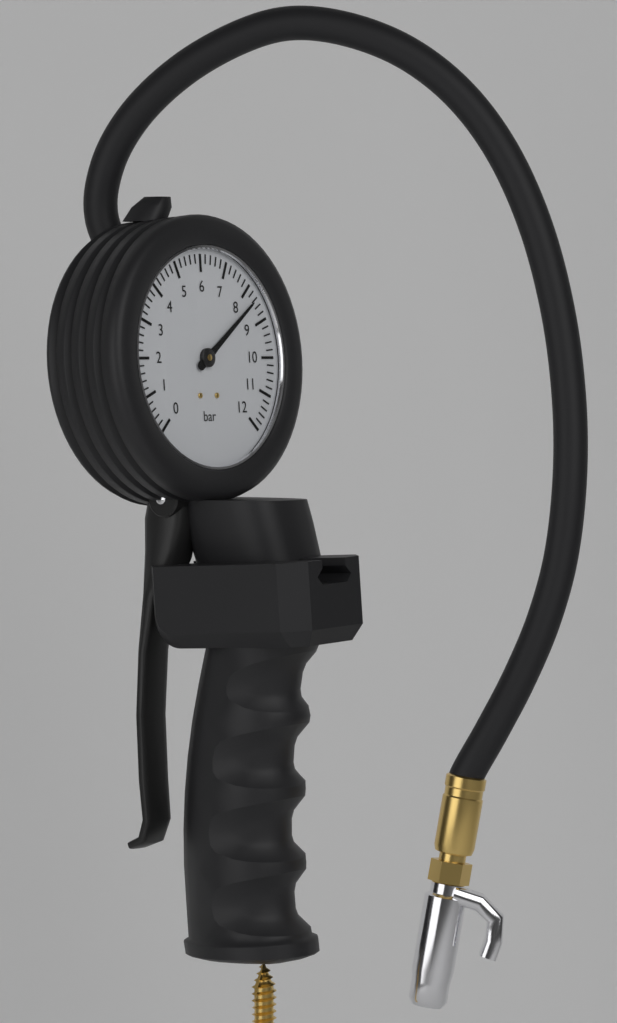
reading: 8.4 bar
